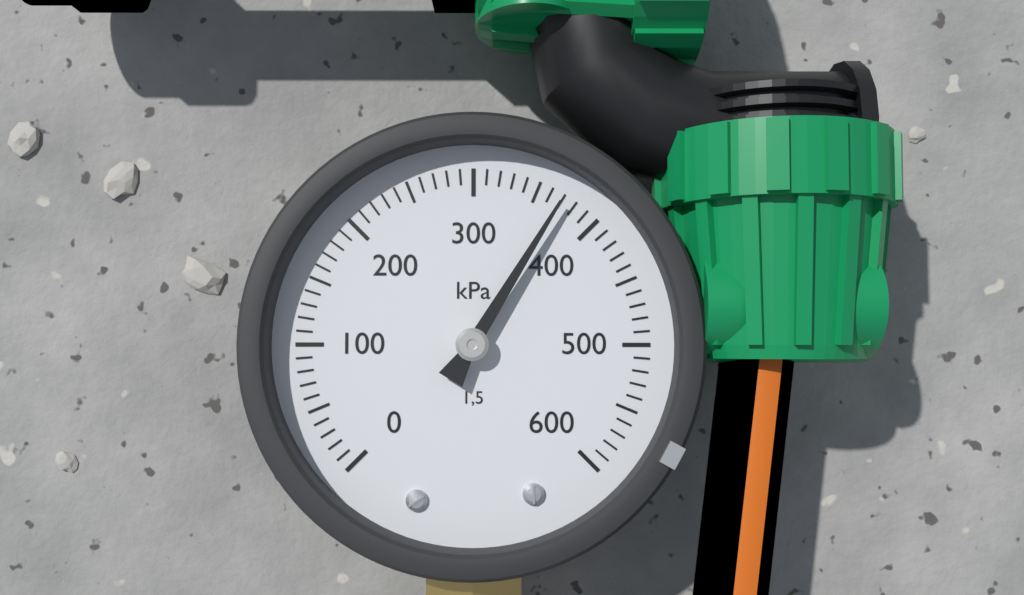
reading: 370 kPa
